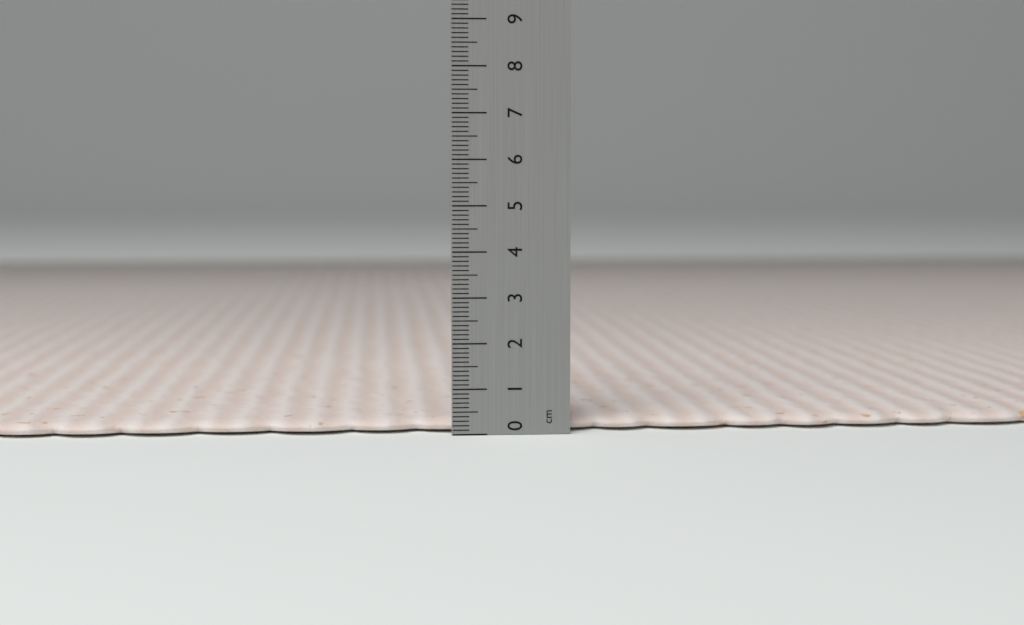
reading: 0.3 cm
